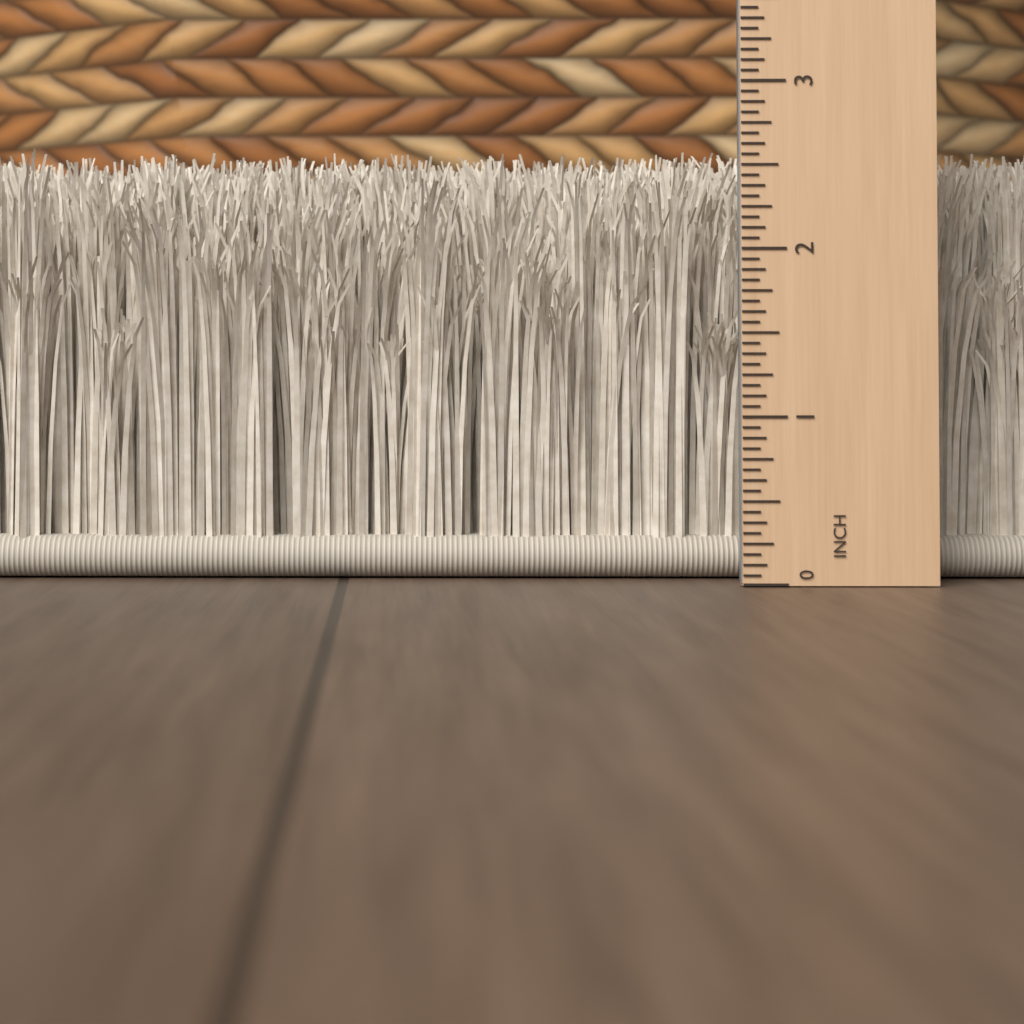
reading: 2.6875 in
